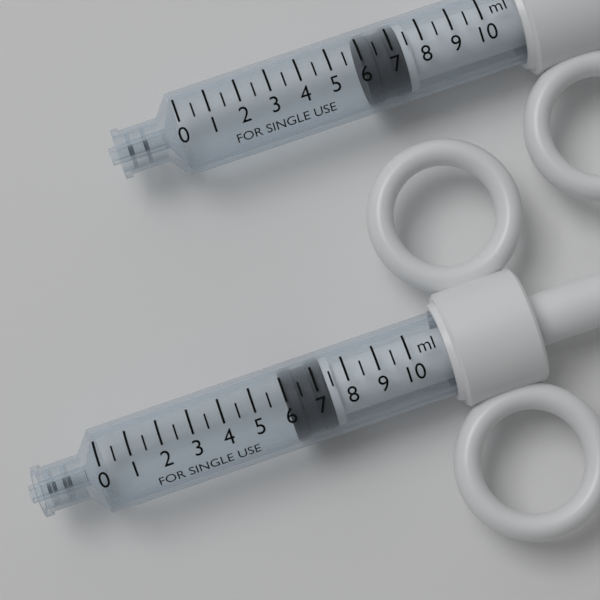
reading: 6.0 ml
